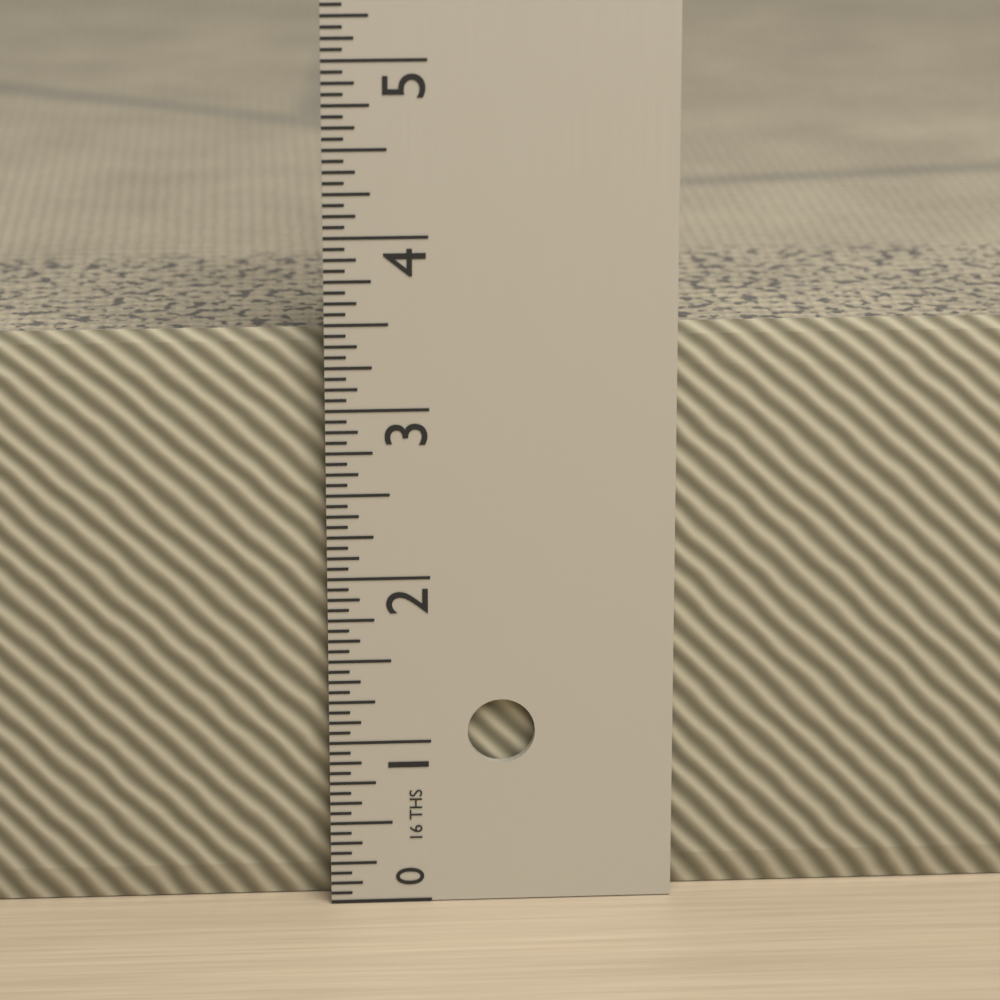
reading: 3.4375 in
